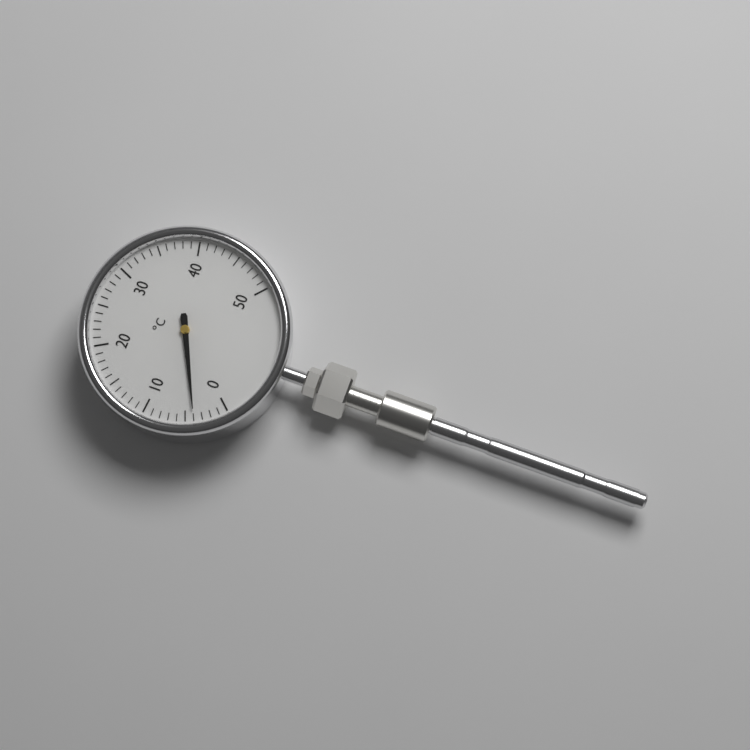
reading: 4 °C
